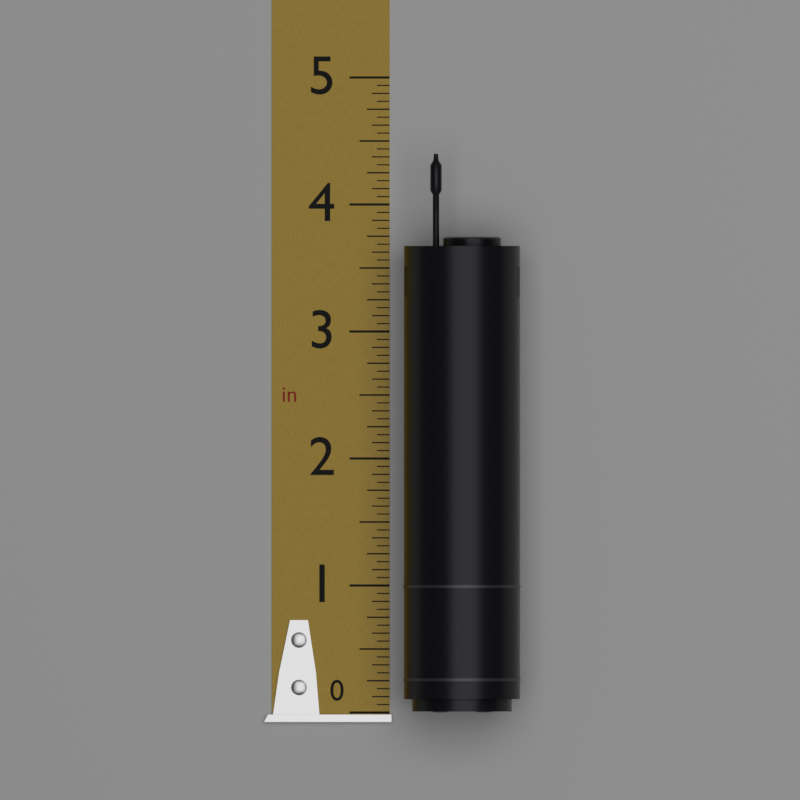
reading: 4.4000 in
